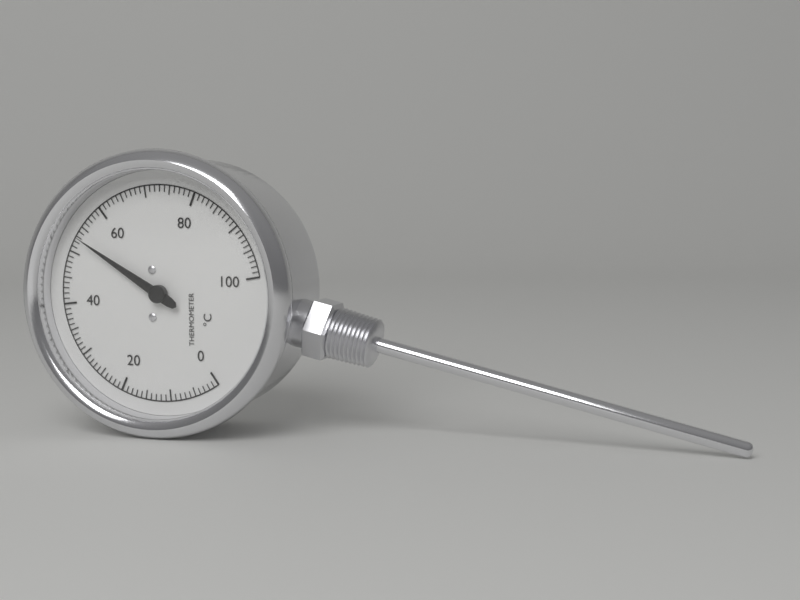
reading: 53 °C
